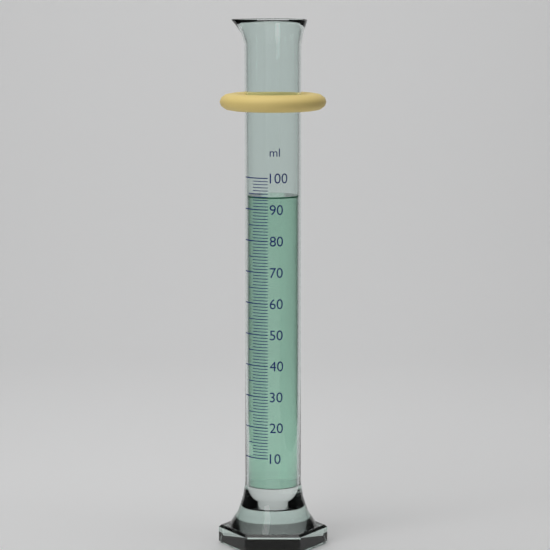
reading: 94 ml
